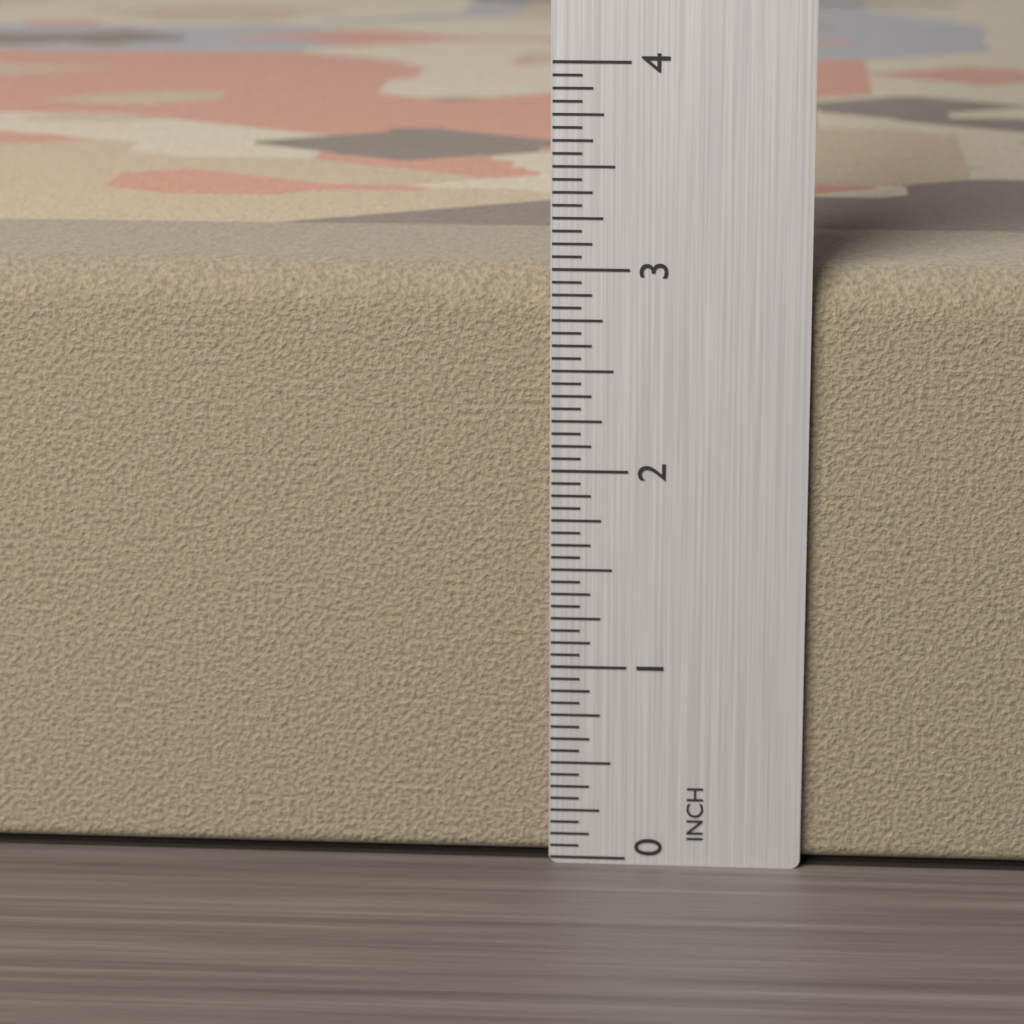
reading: 3.0000 in
